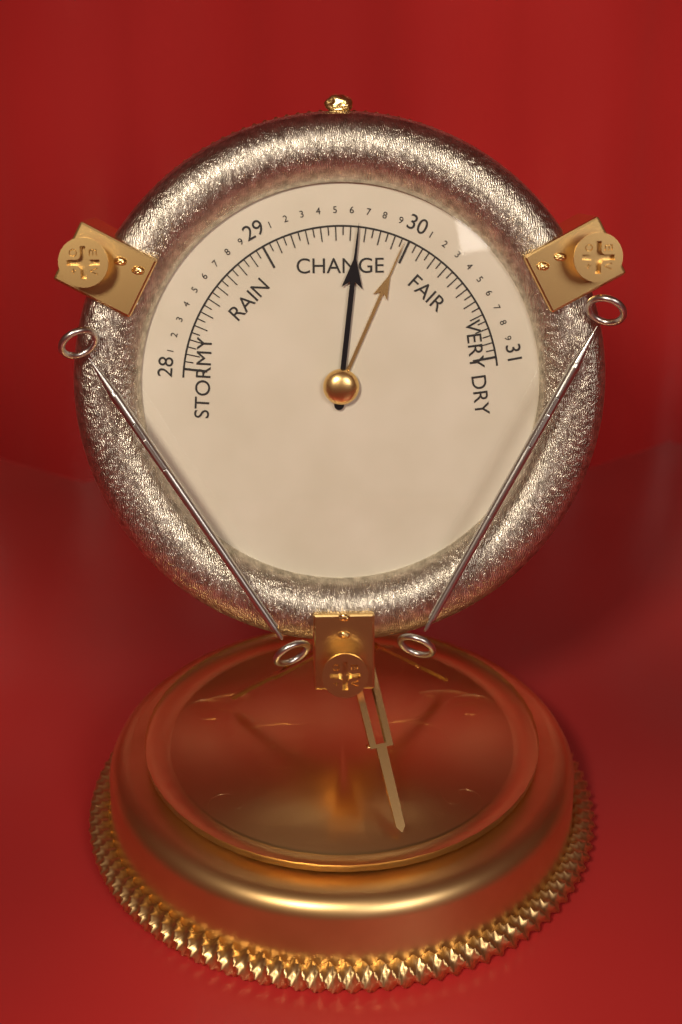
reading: 29.65 (no unit)
